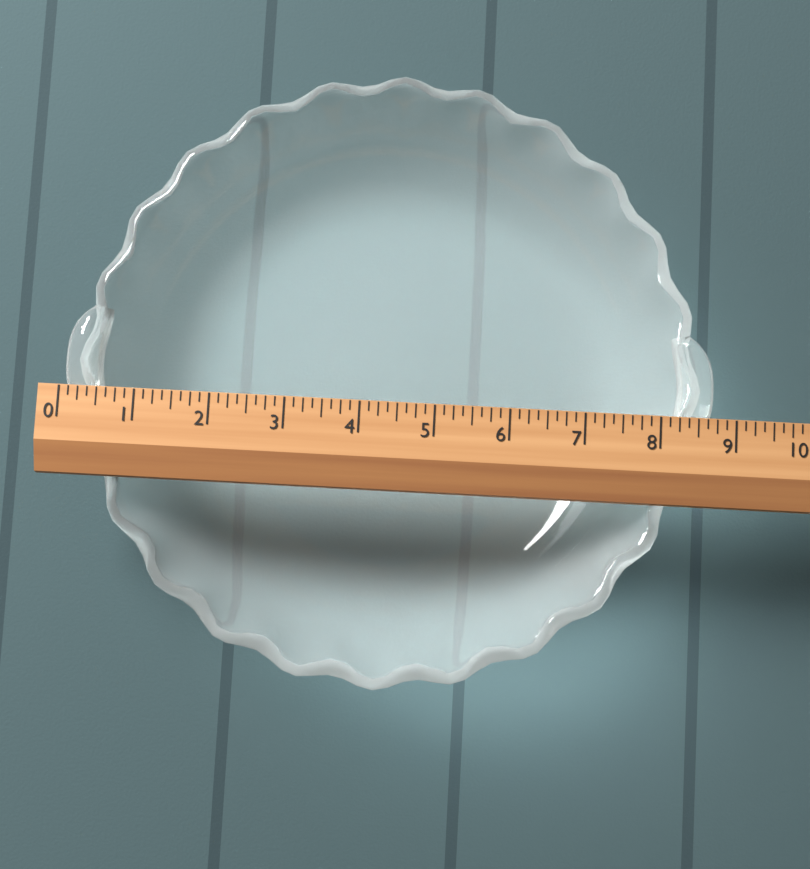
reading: 8.750 (no unit)
